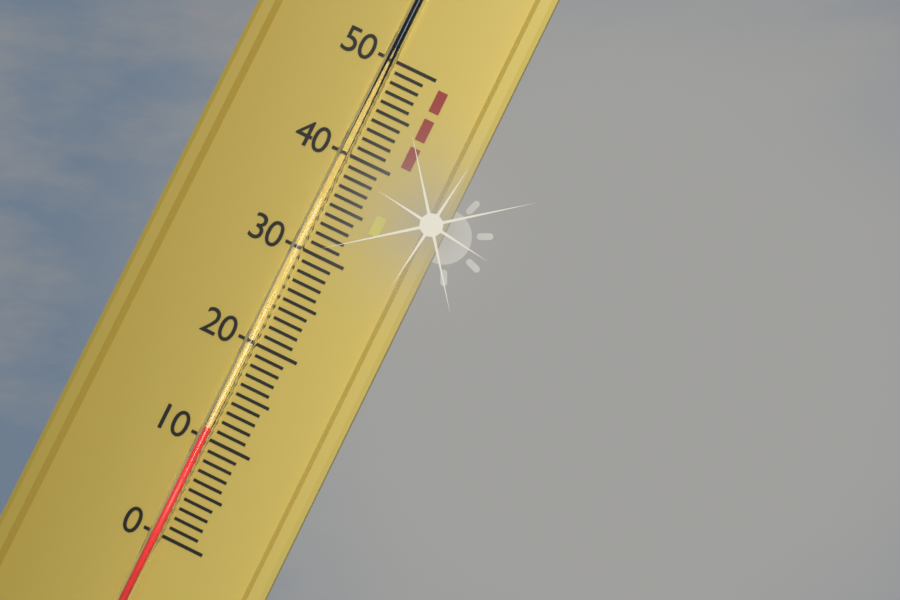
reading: 11 (no unit)
